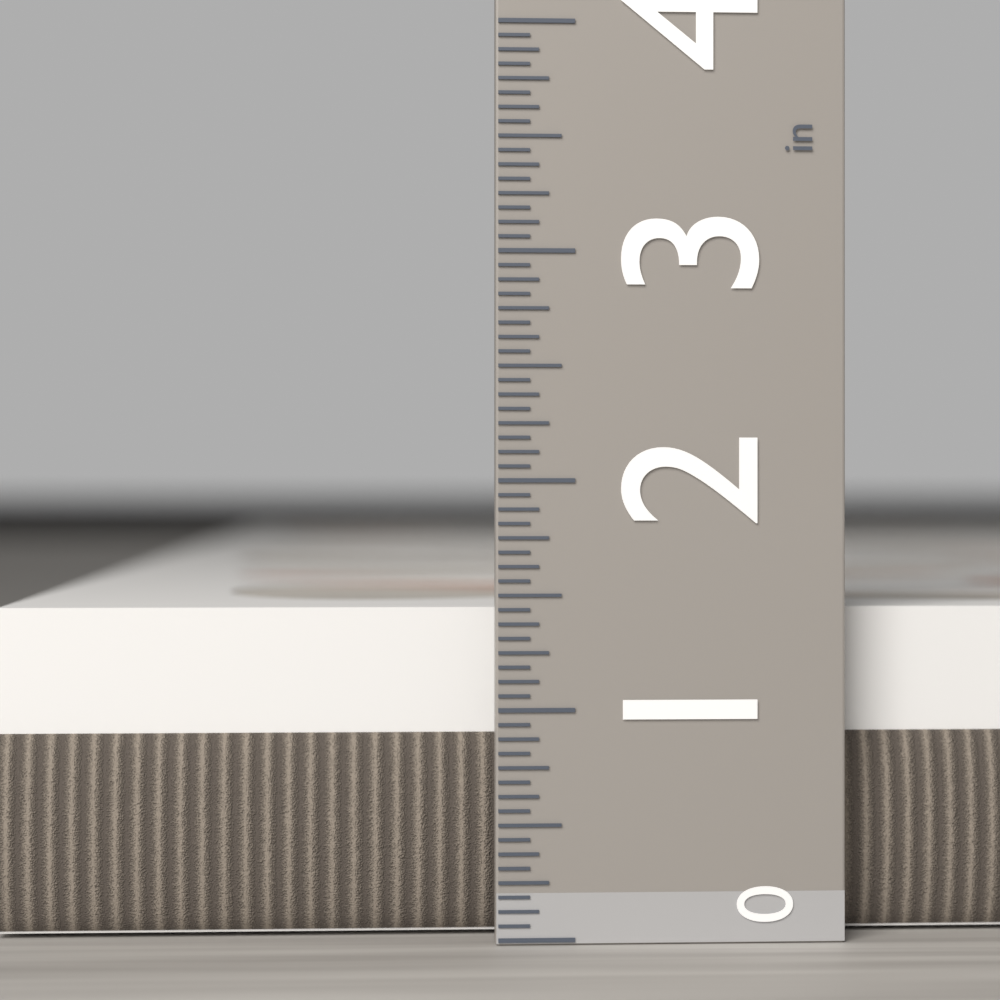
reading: 1.4375 in
